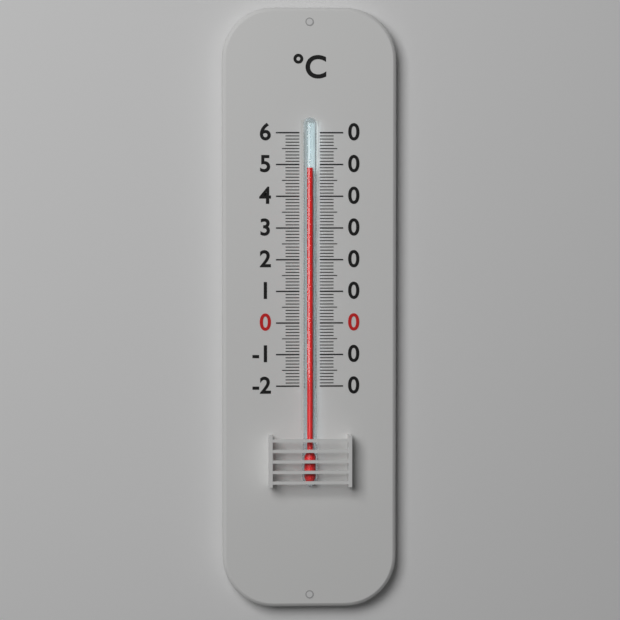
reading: 49 °C
